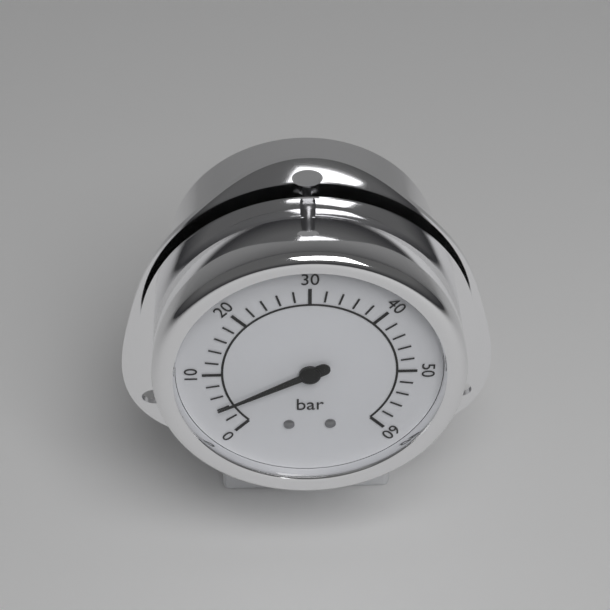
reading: 4 bar
